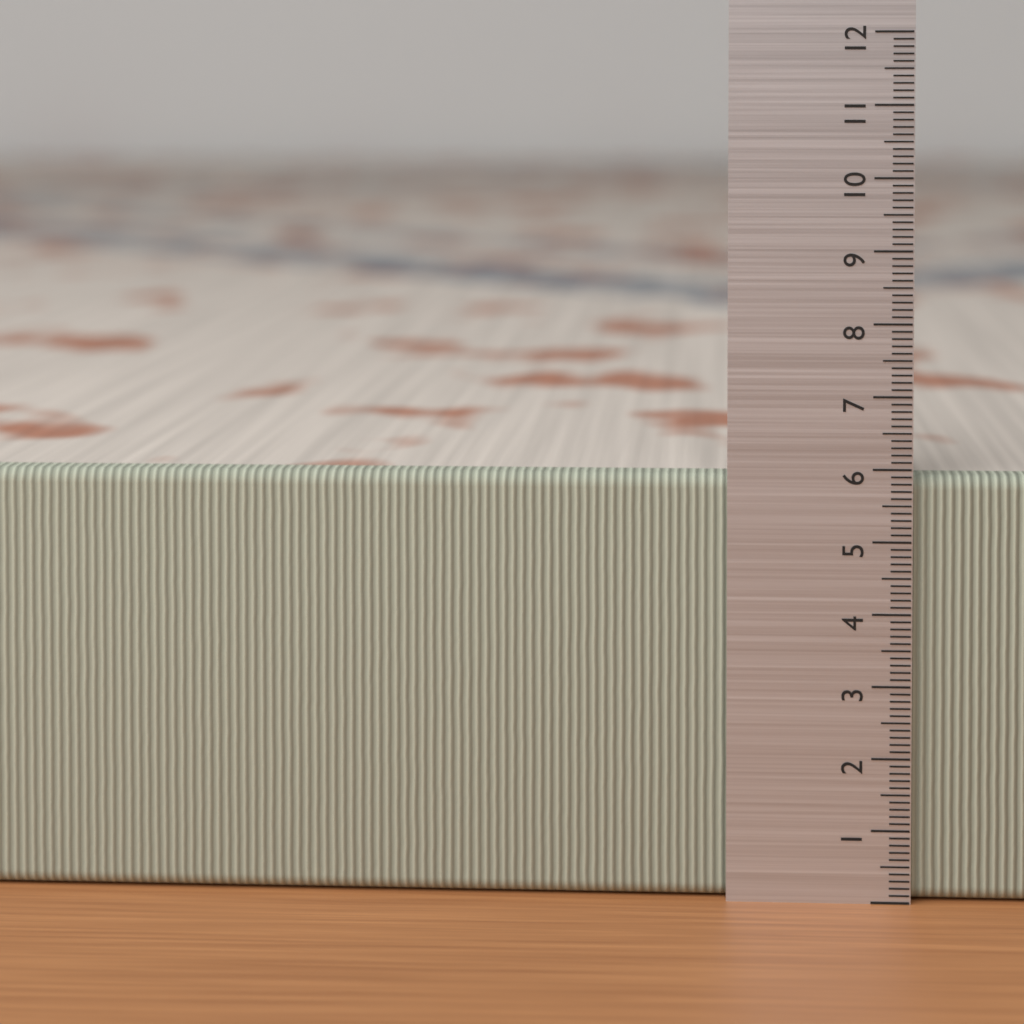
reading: 5.9 (no unit)
